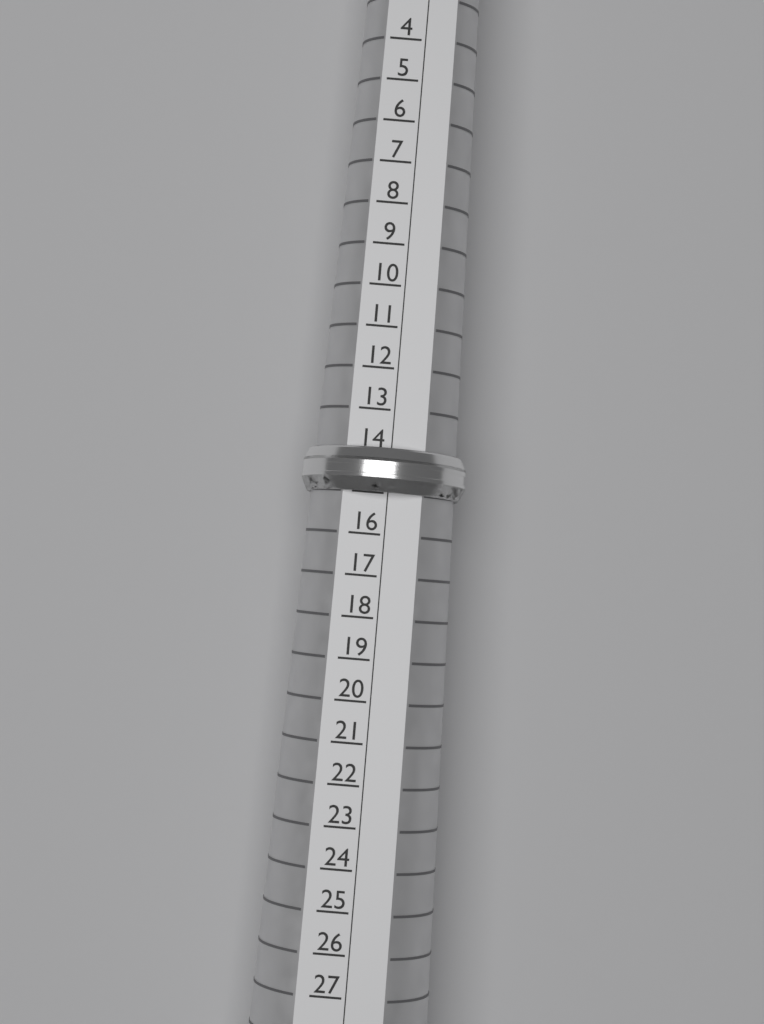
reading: 15 (no unit)
